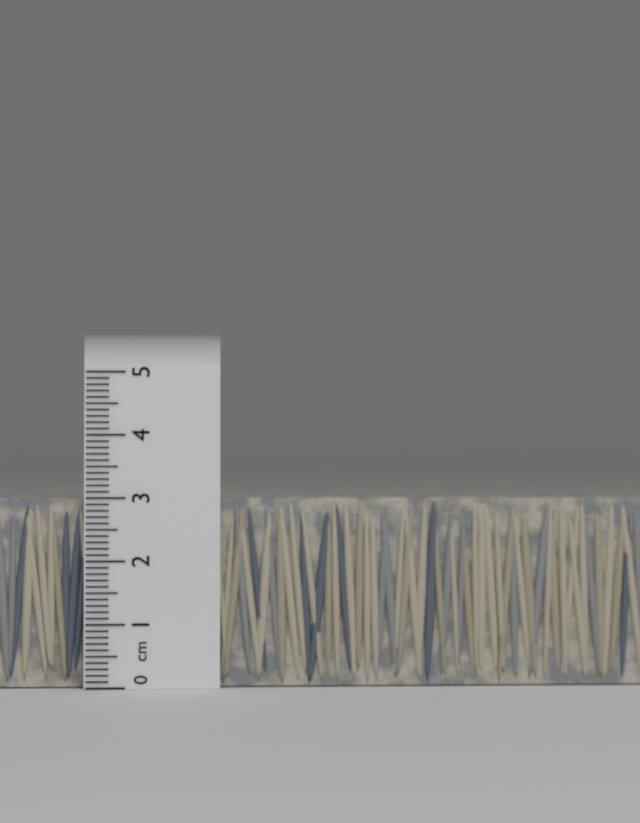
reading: 3.0 cm
